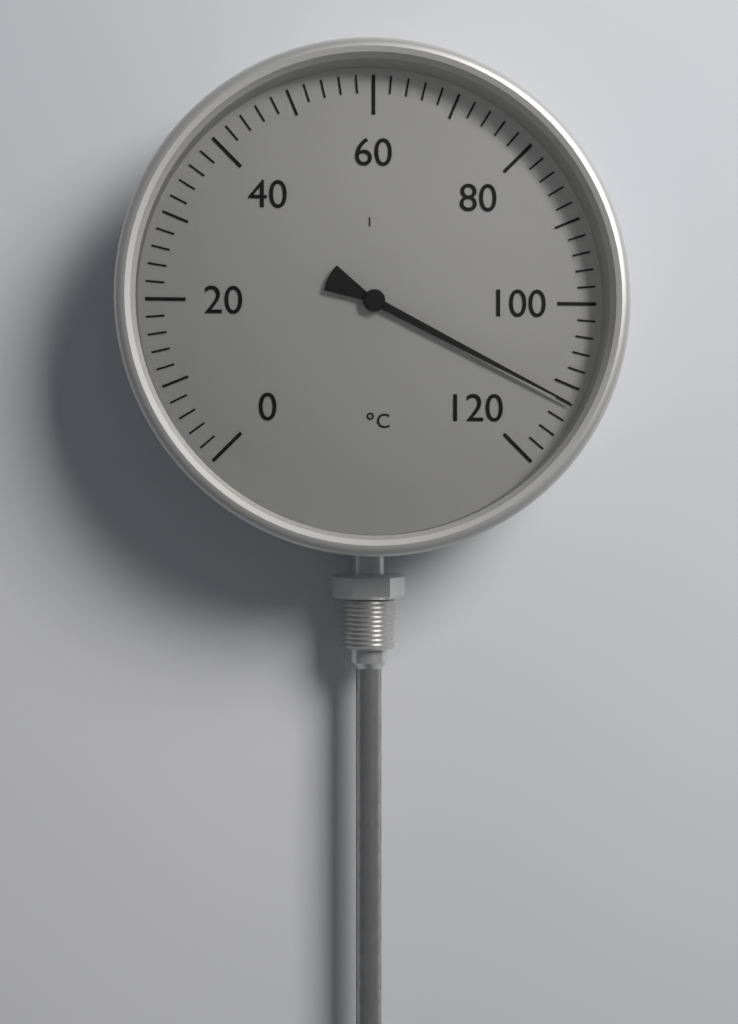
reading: 112 °C
